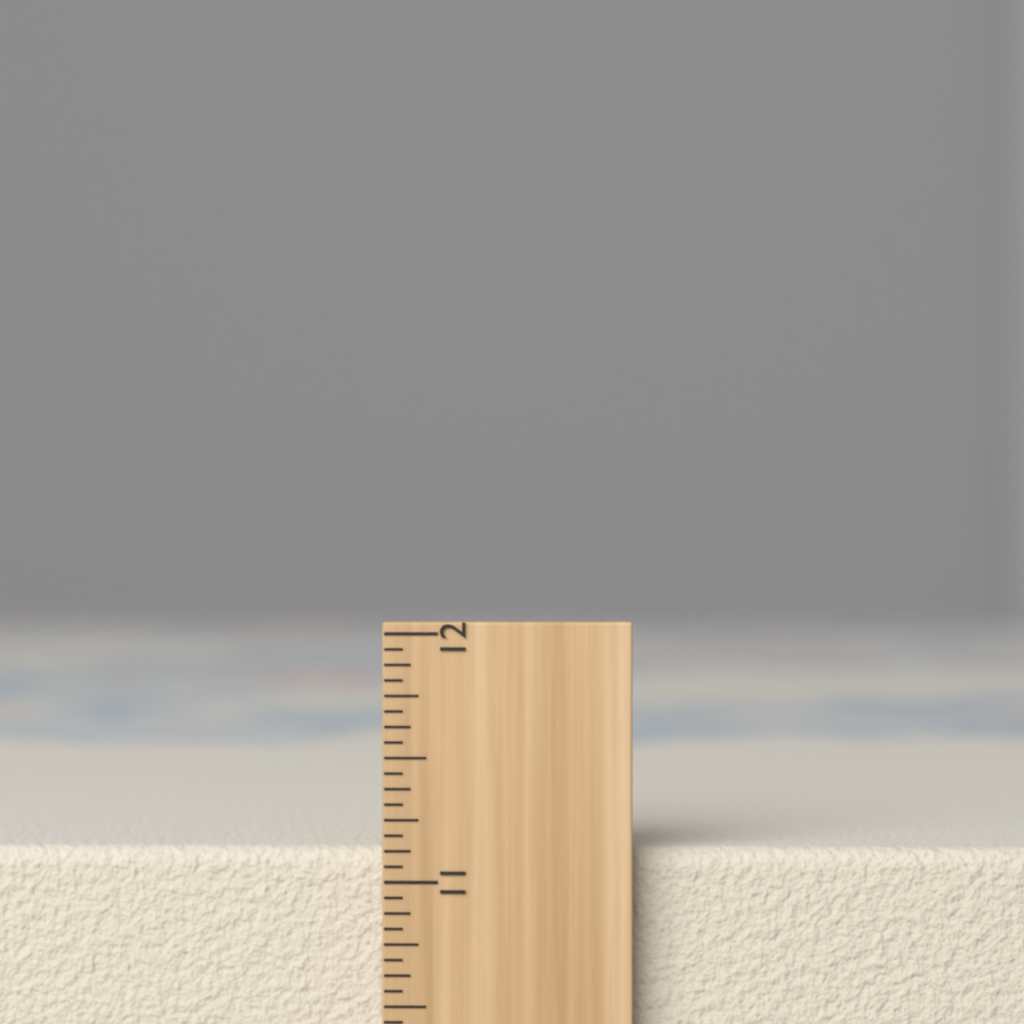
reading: 11.1250 inch
